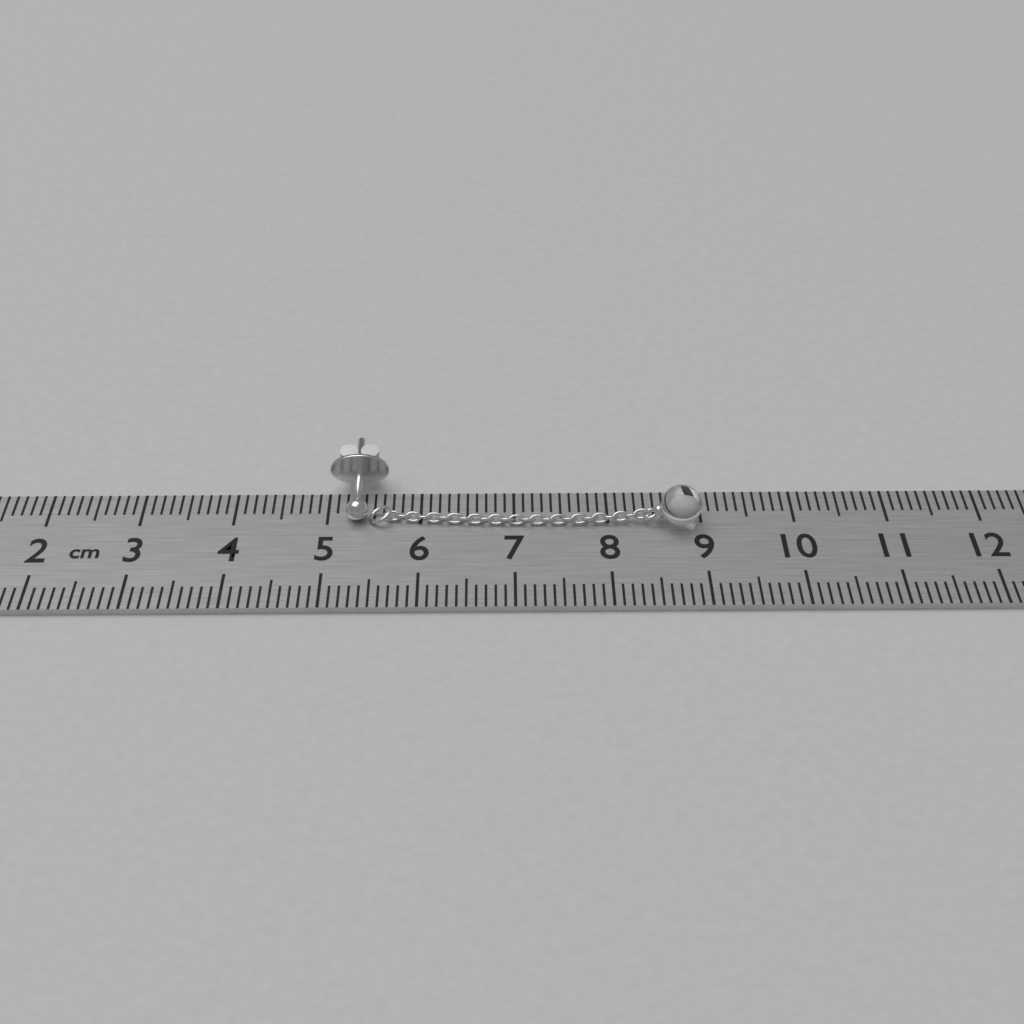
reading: 9.0 cm
